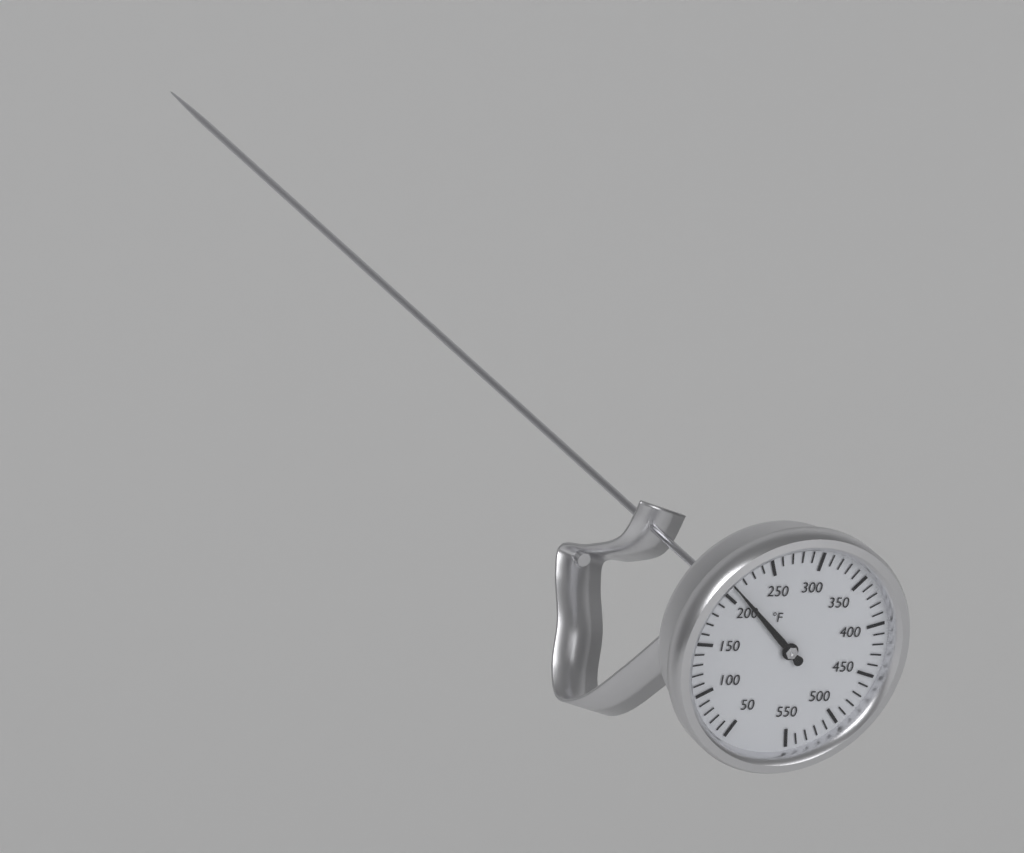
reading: 210 °F
